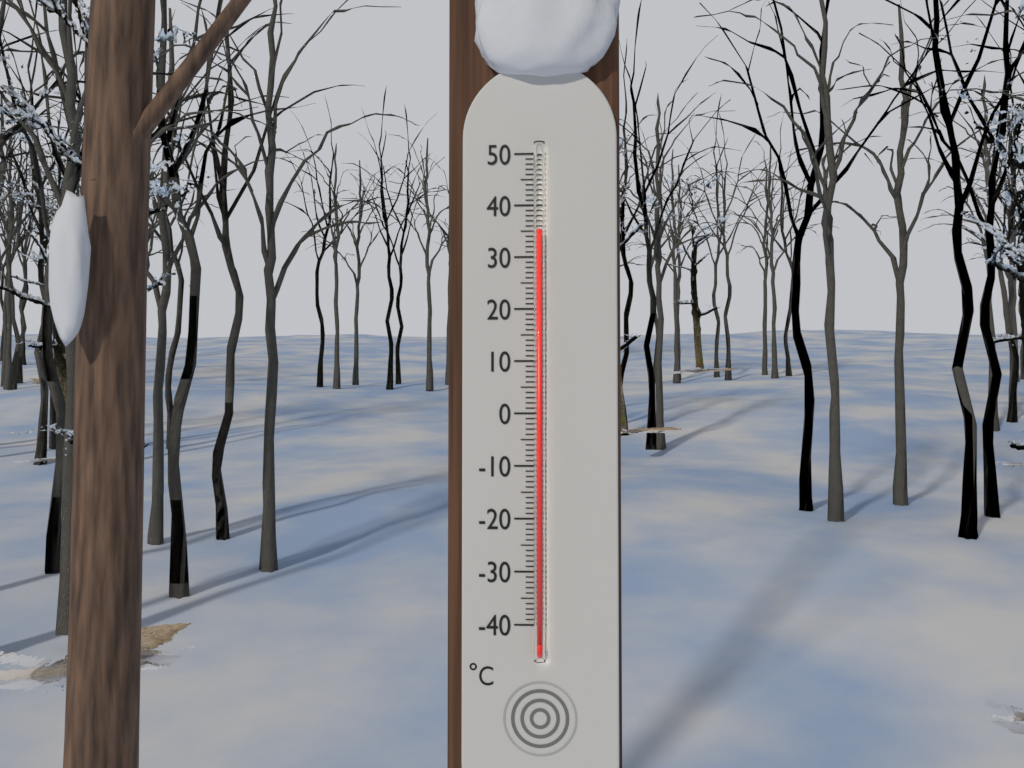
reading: 35 °C
